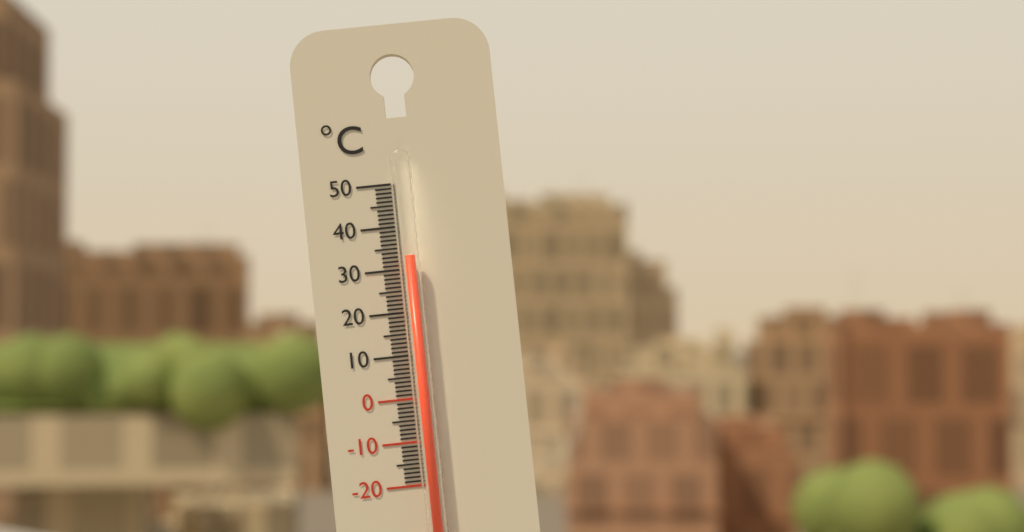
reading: 33 °C
